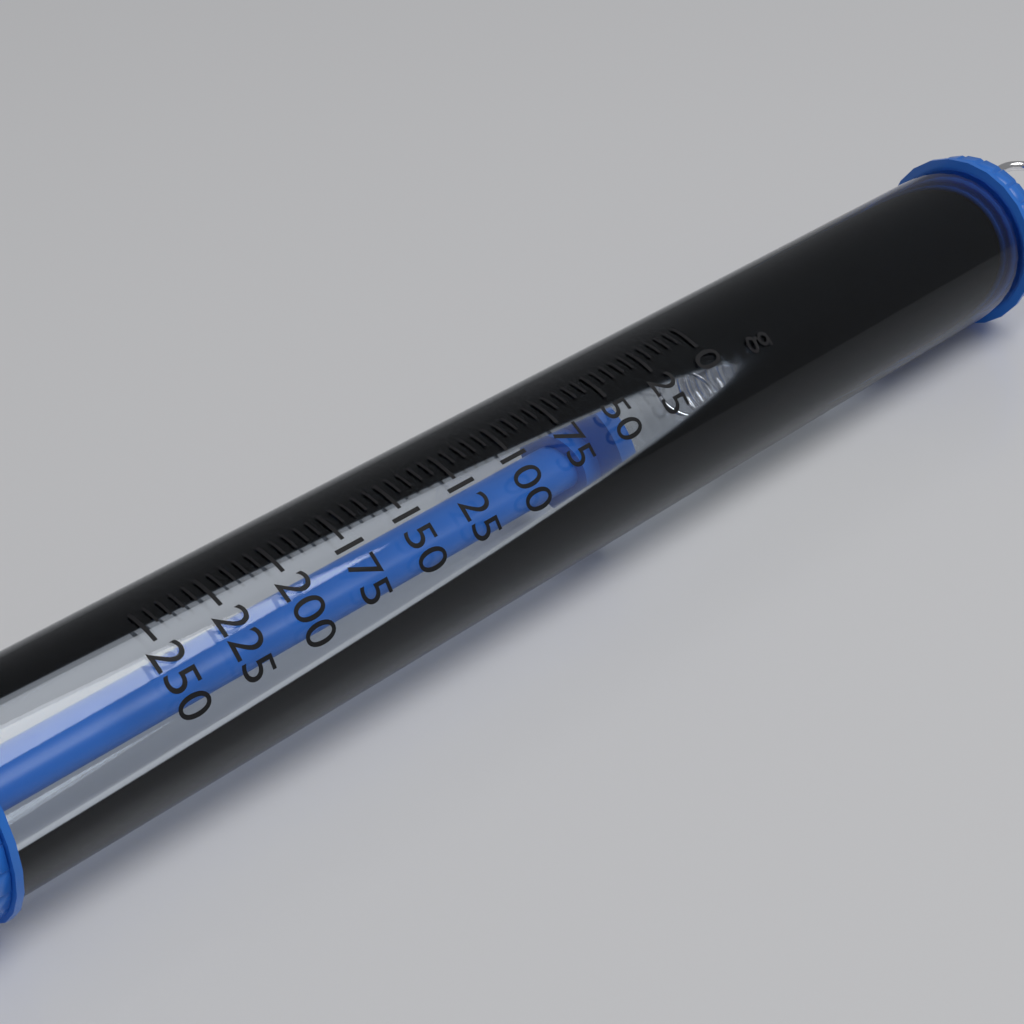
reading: 45 g
